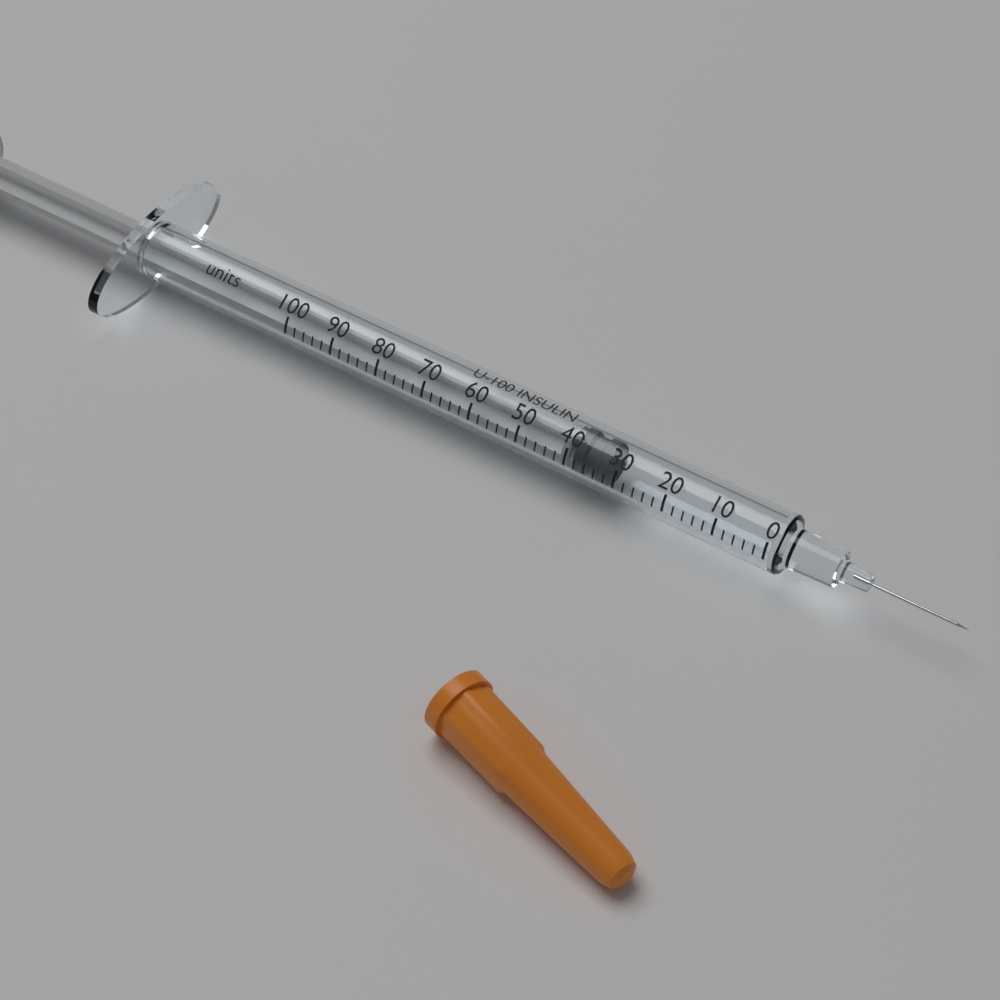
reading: 32 units
